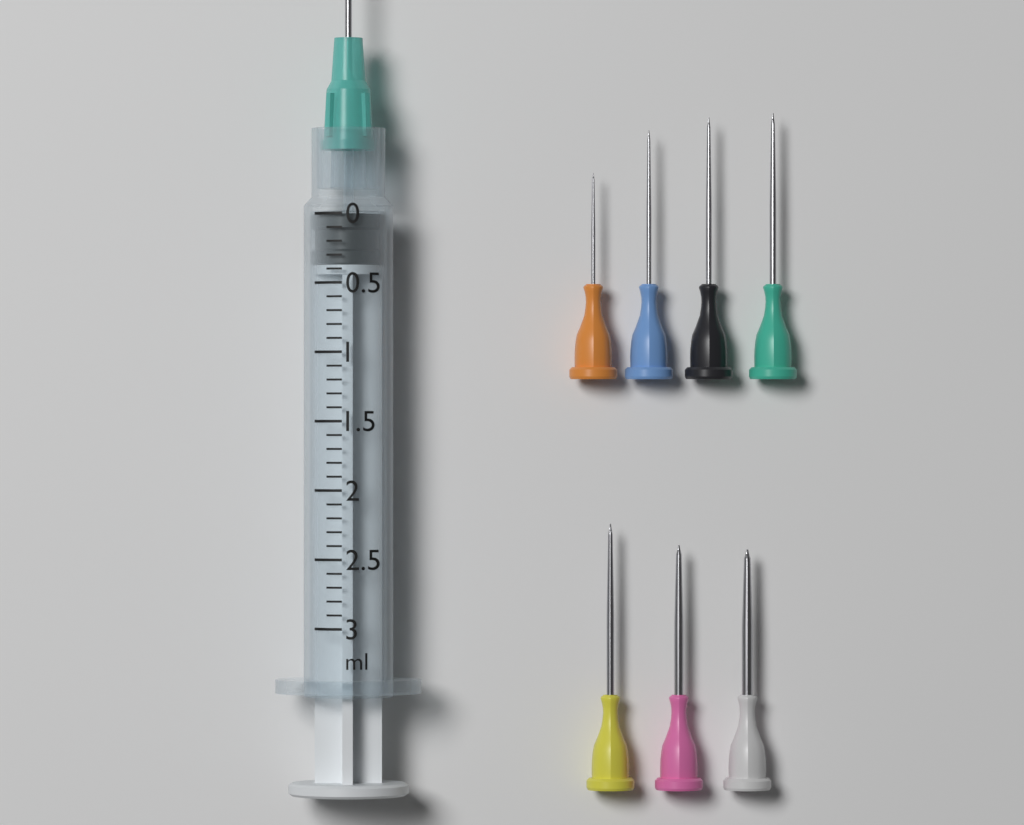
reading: 0.0 ml
